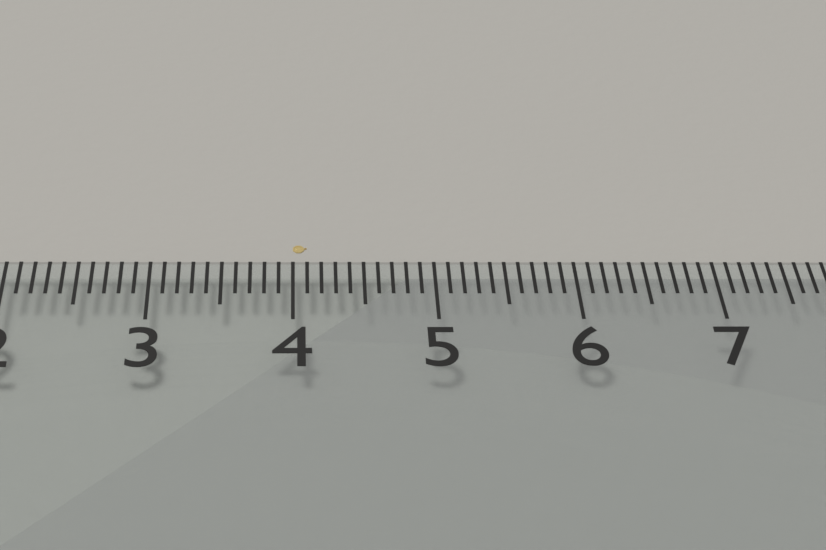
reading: 4.1 (no unit)
